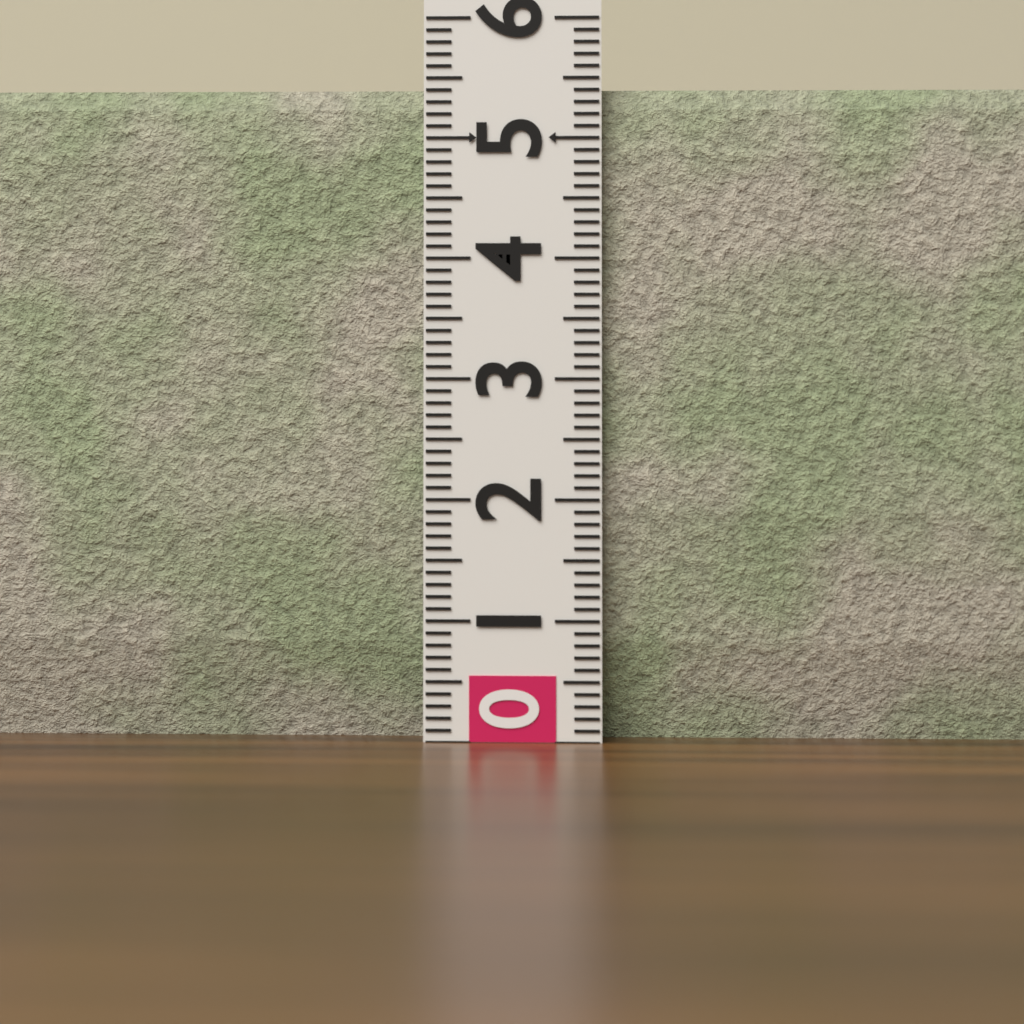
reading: 5.4 (no unit)
